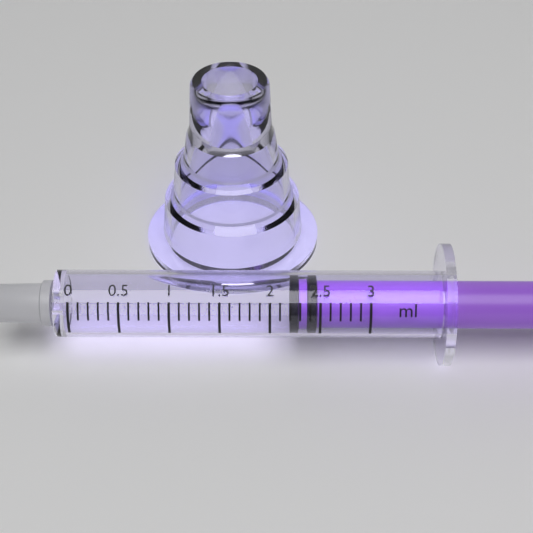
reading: 2.2 ml
